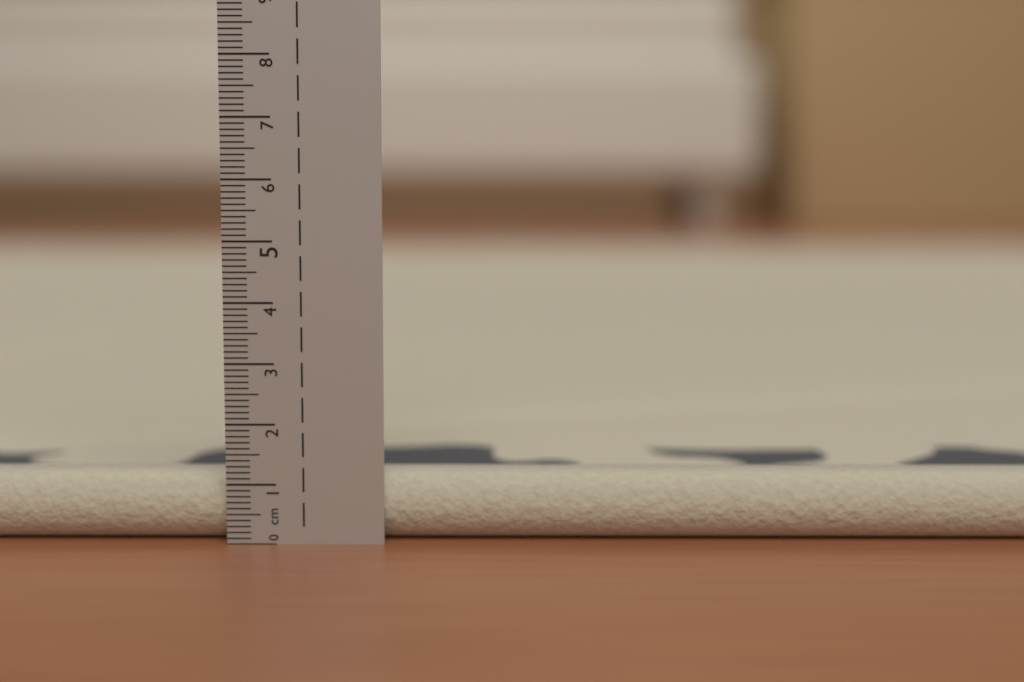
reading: 1.1 cm
